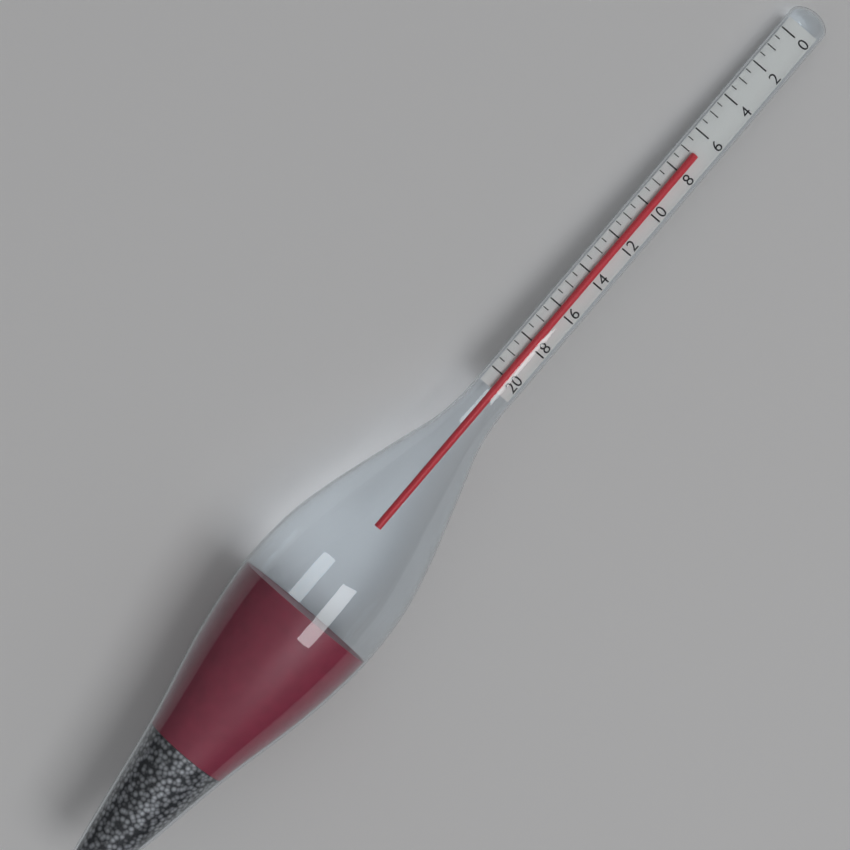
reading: 7.0 (no unit)
